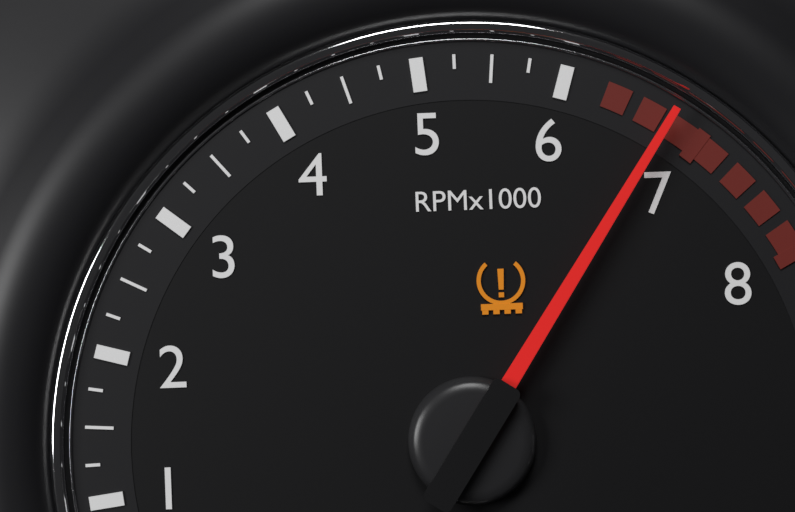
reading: 6.75 RPM x1000
